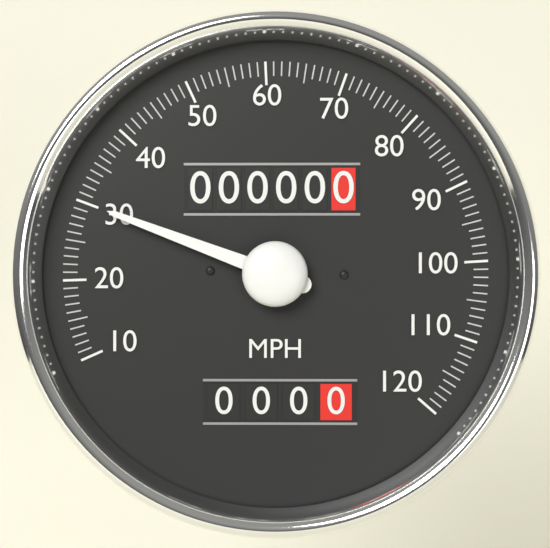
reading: 30 MPH
